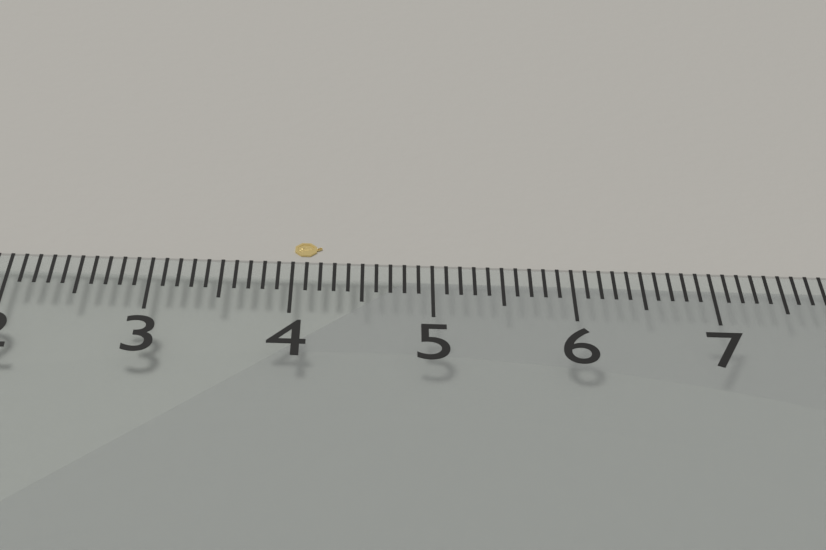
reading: 4.2 (no unit)
